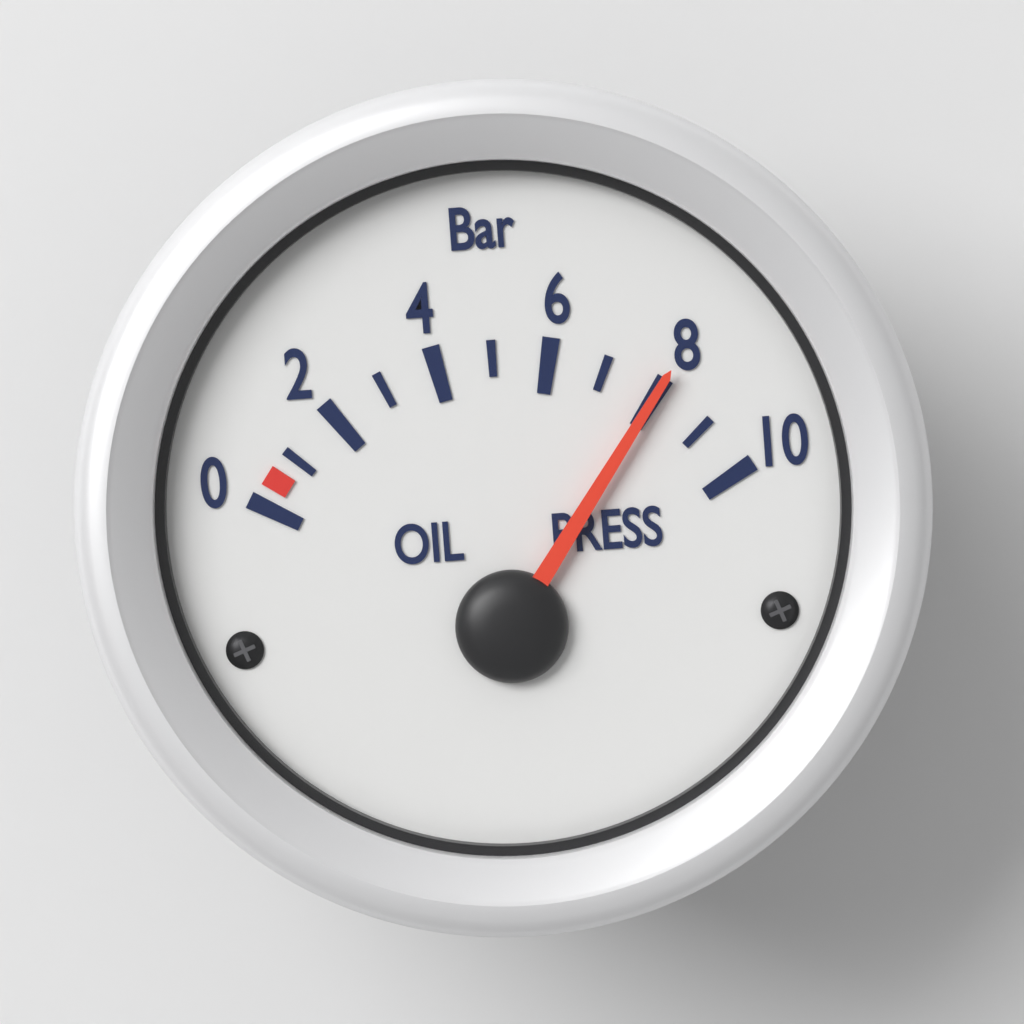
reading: 8 bar
